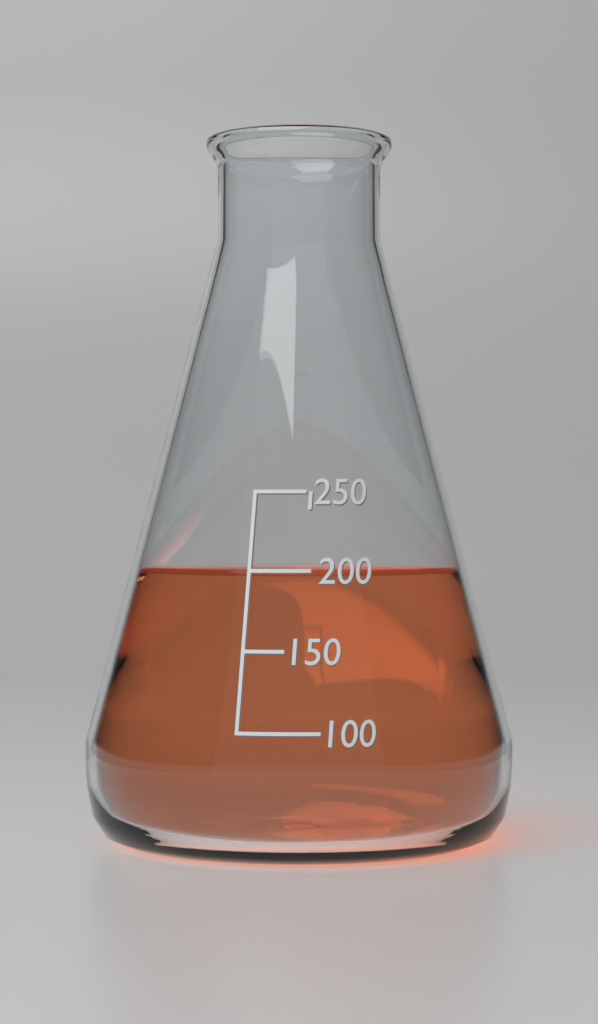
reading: 200 (no unit)
